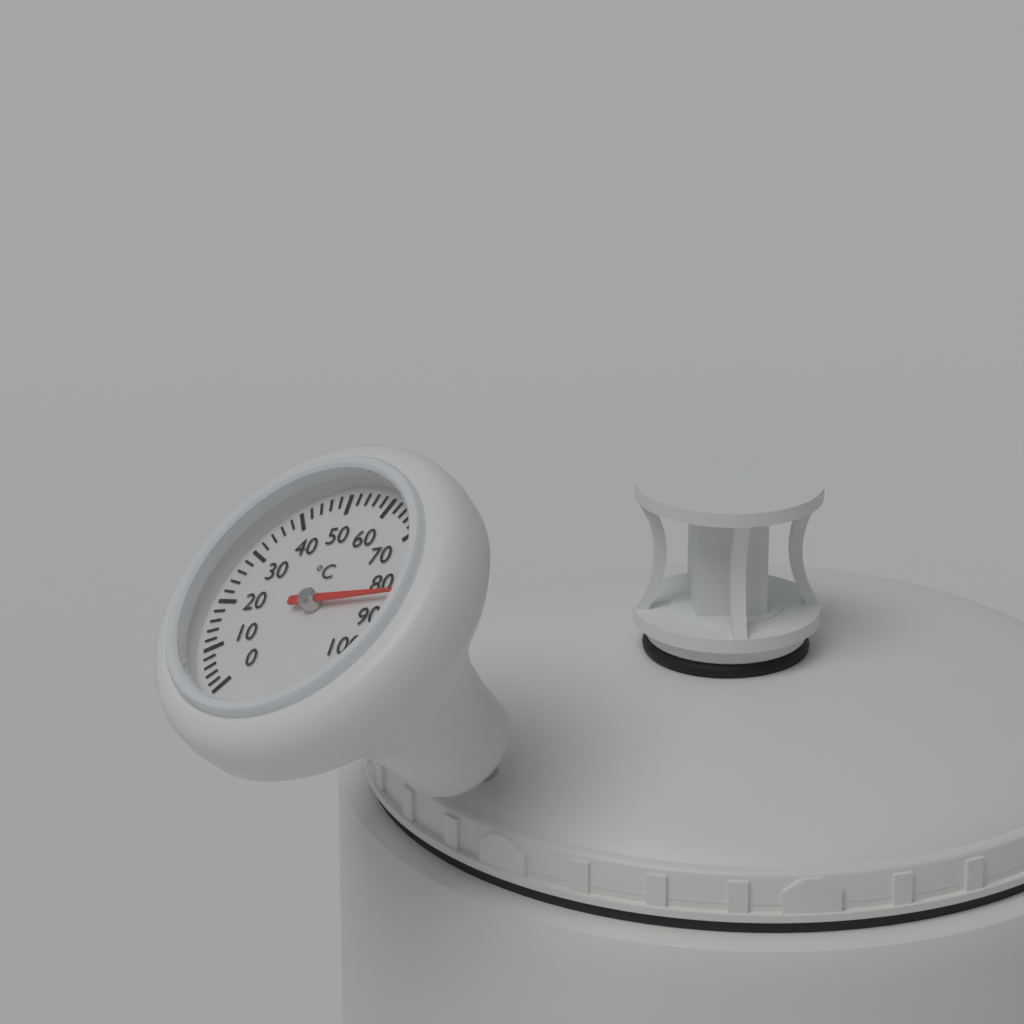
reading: 84 °C
